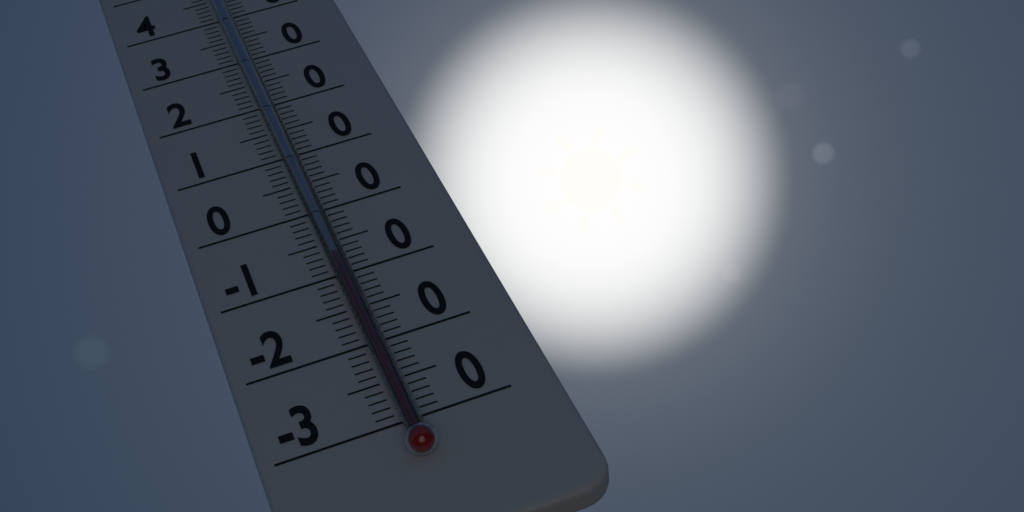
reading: -8 °C
